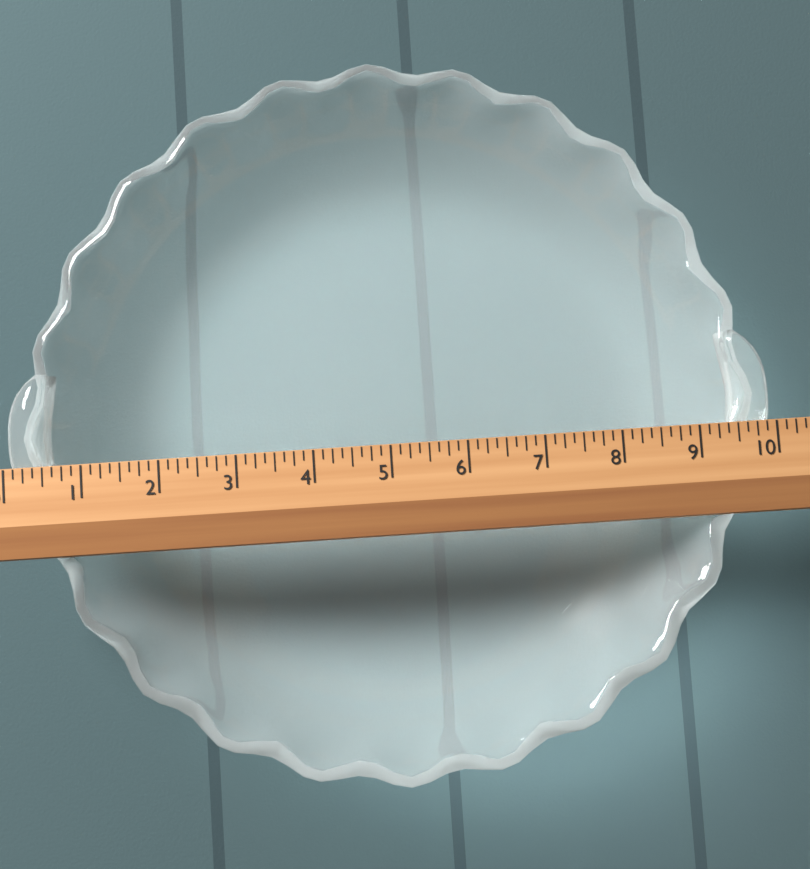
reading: 10.000 (no unit)
